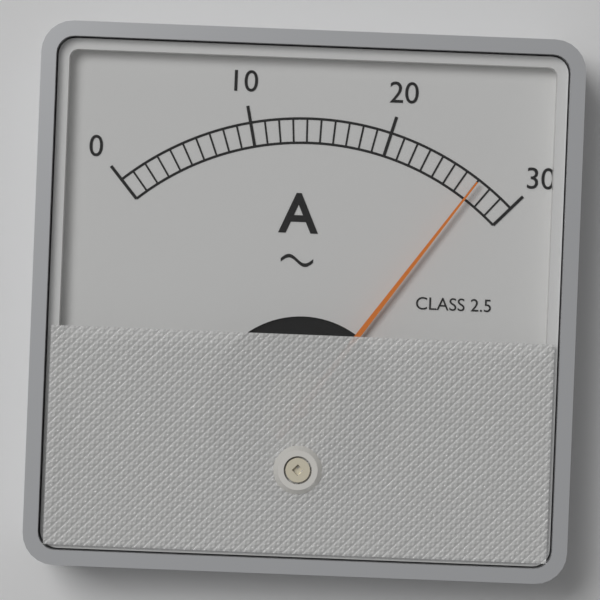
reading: 27 A
